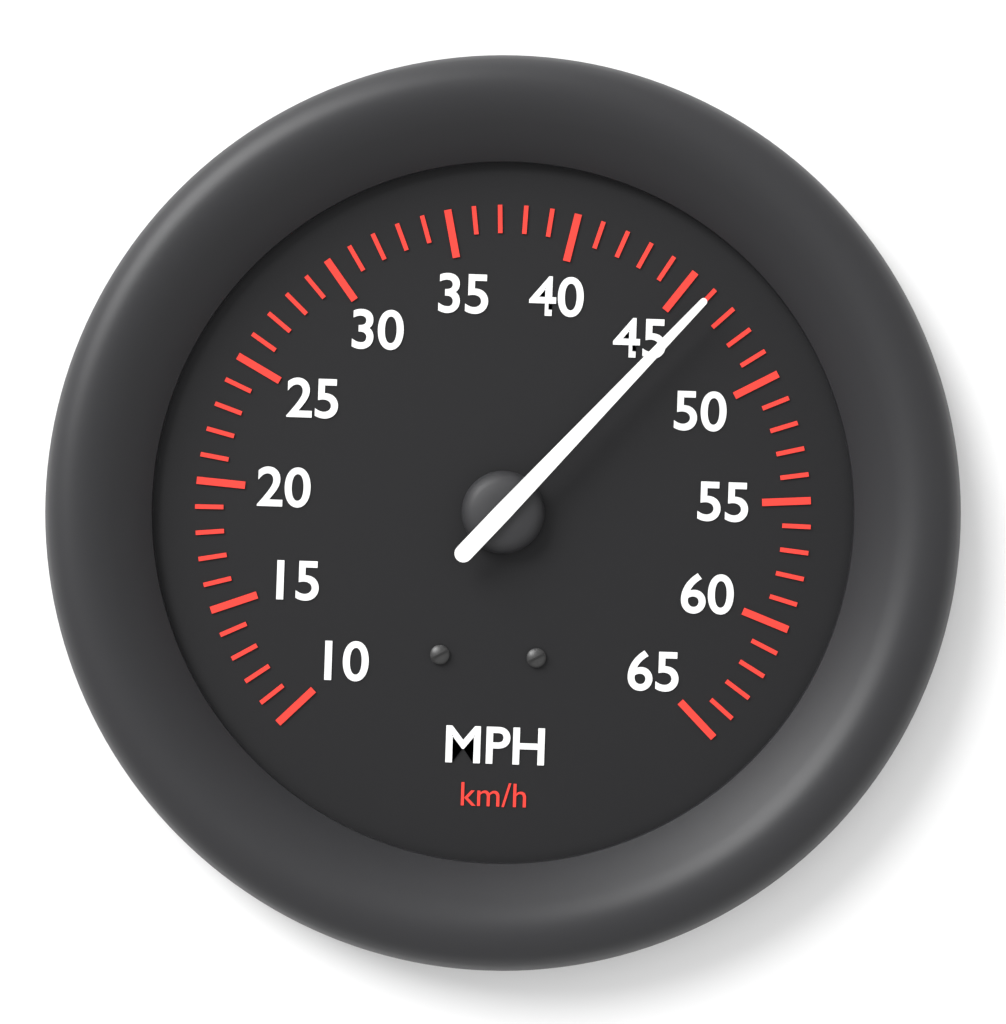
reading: 46 mph
